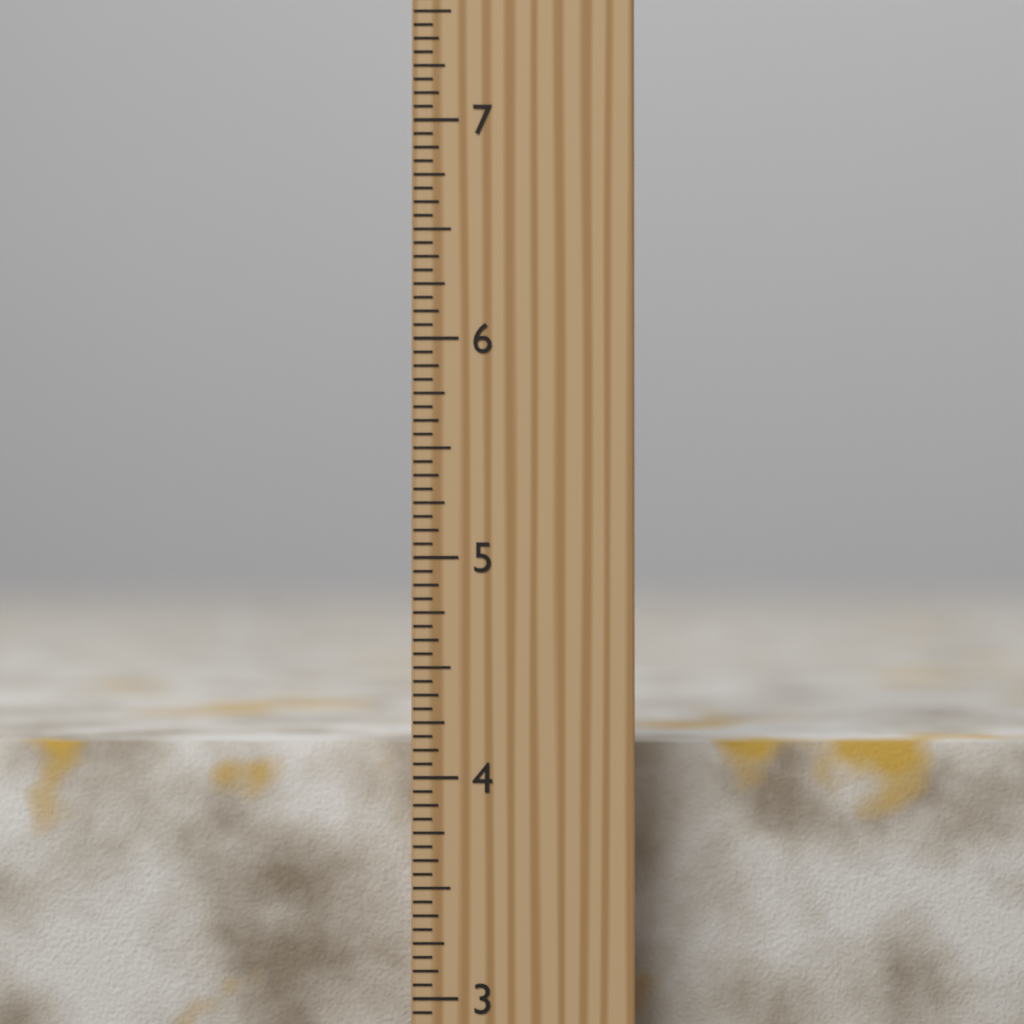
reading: 4.1250 inch
